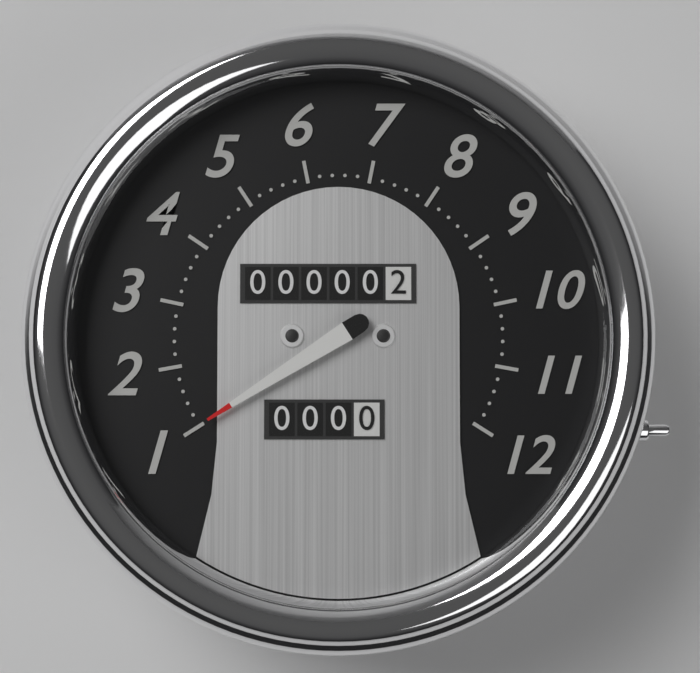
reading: 1.0 (no unit)
